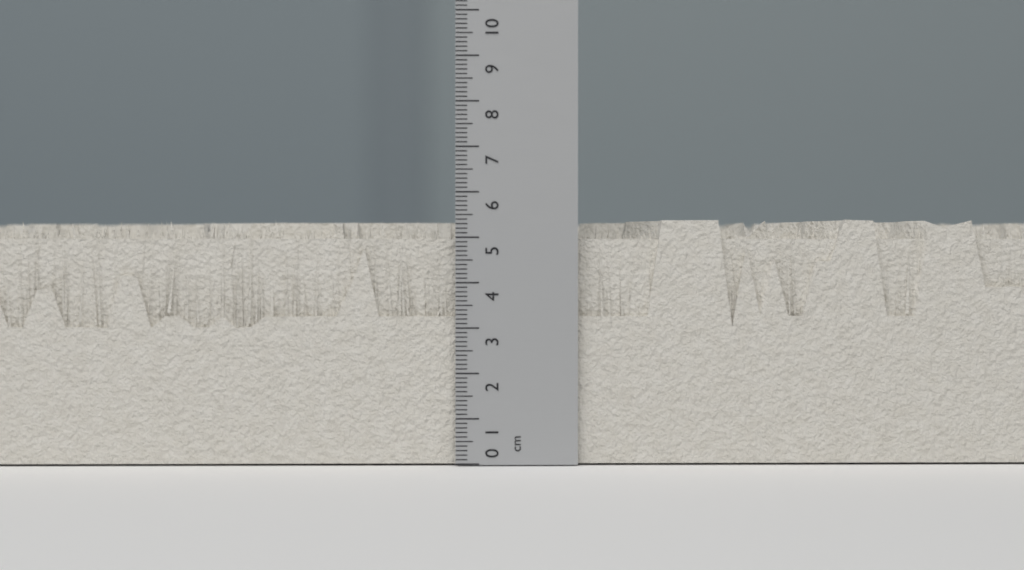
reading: 5.4 cm
